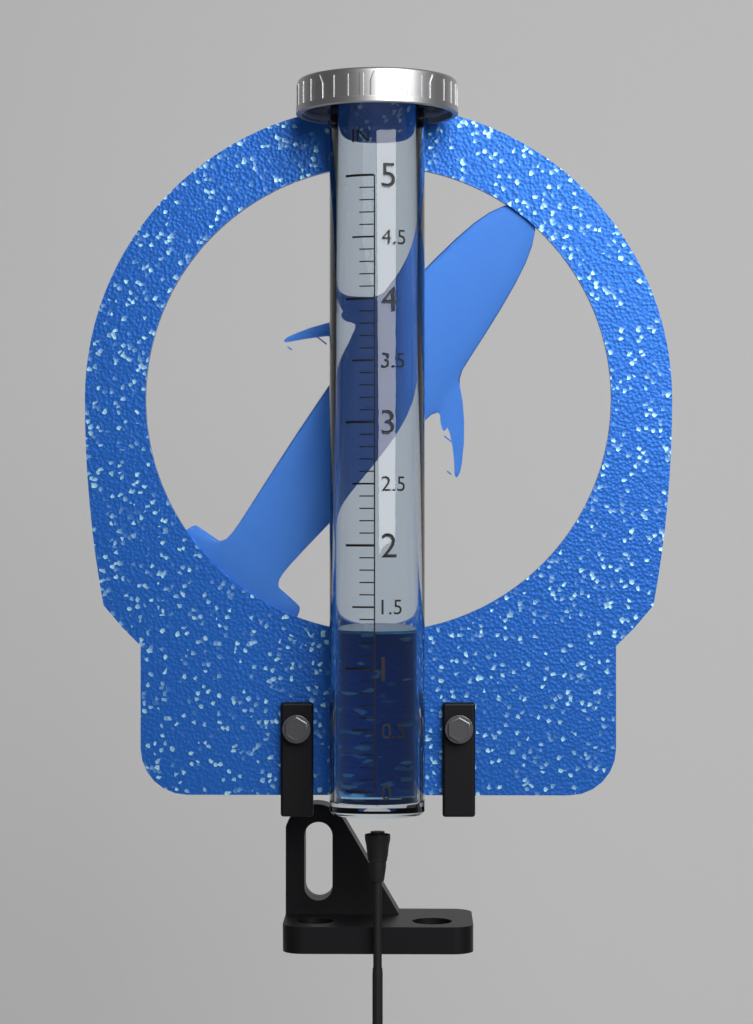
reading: 1.3 in
